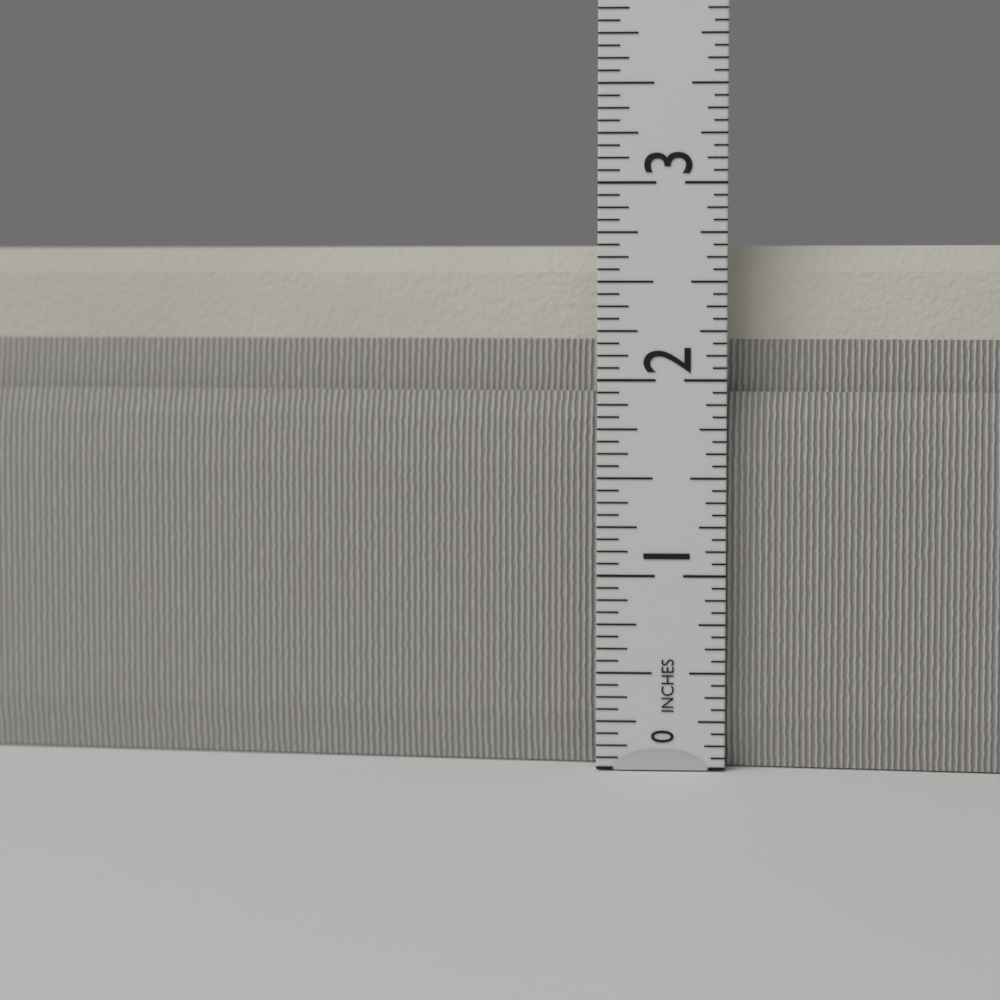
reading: 2.6875 in
